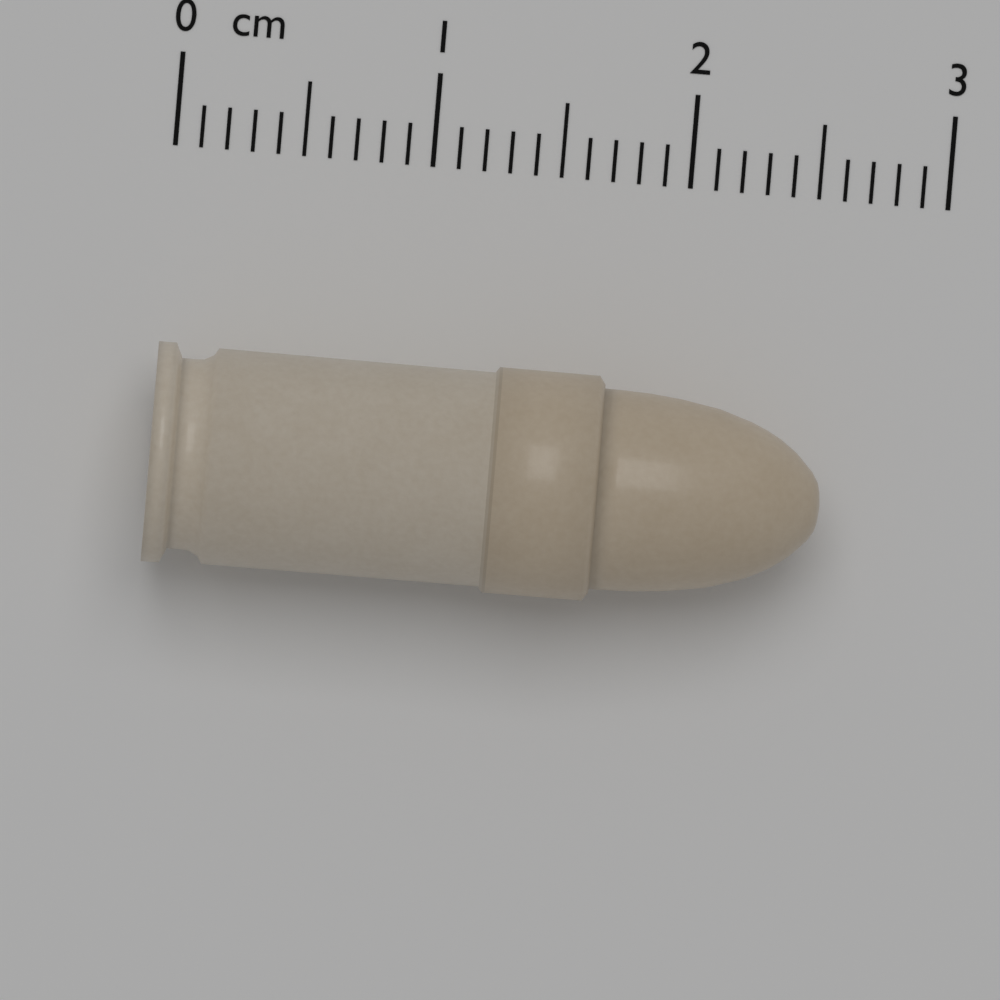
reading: 2.6 cm
